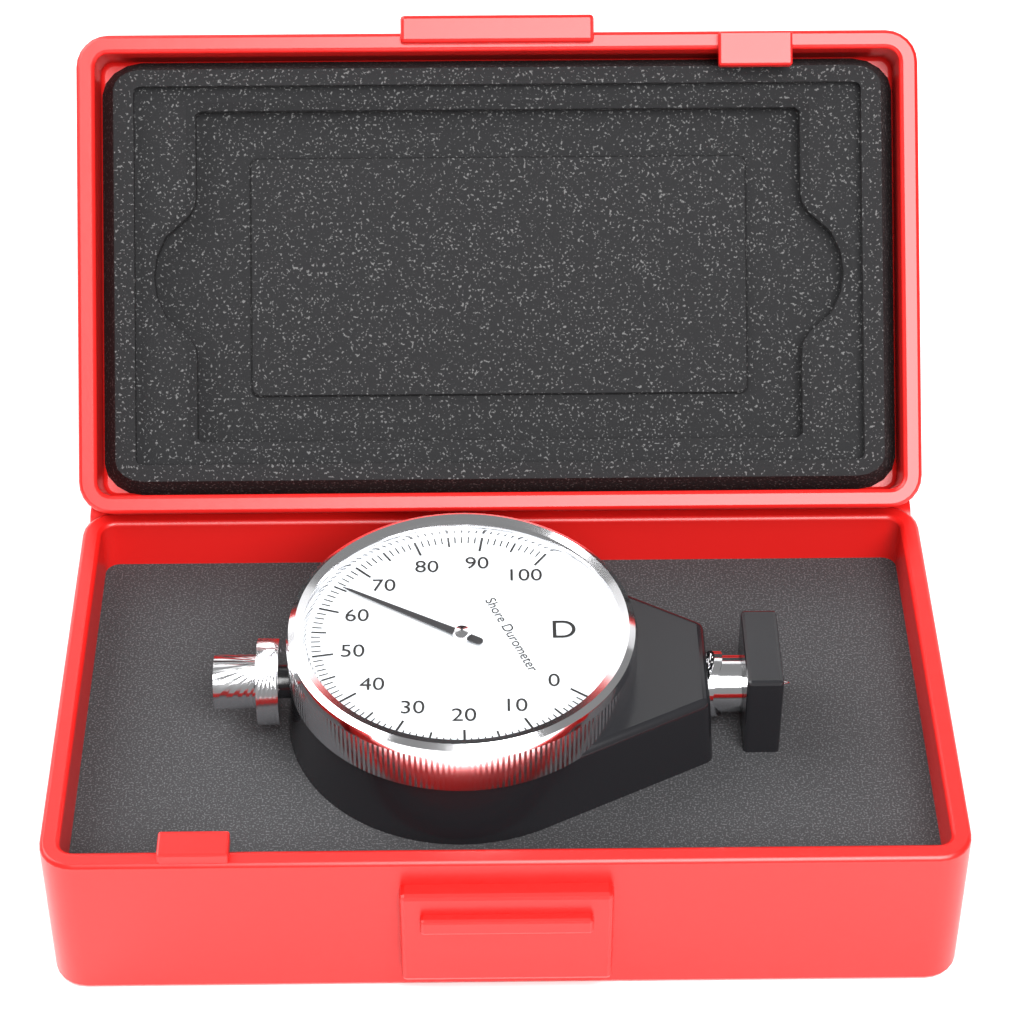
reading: 65 Shore D
